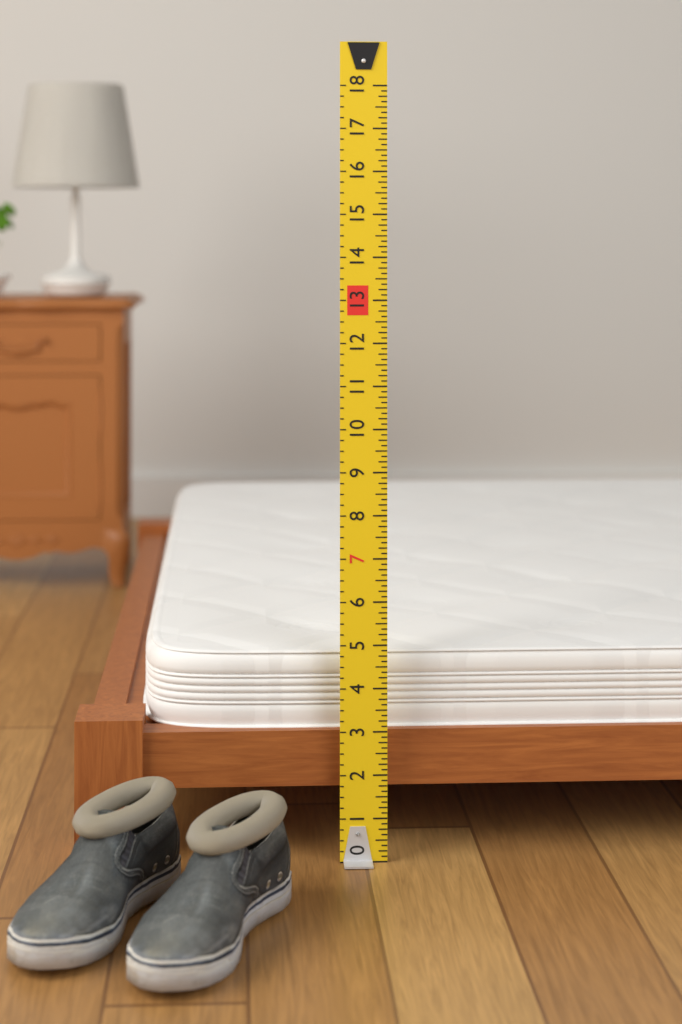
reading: 4.750 (no unit)
